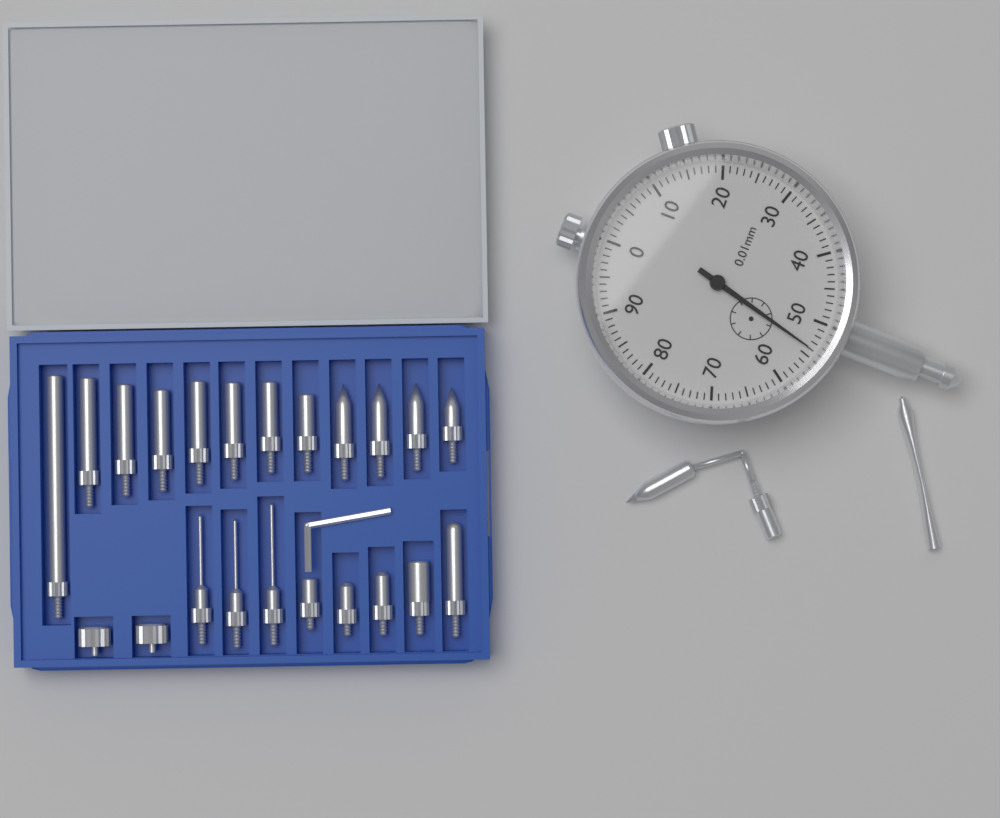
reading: 0.54 mm
